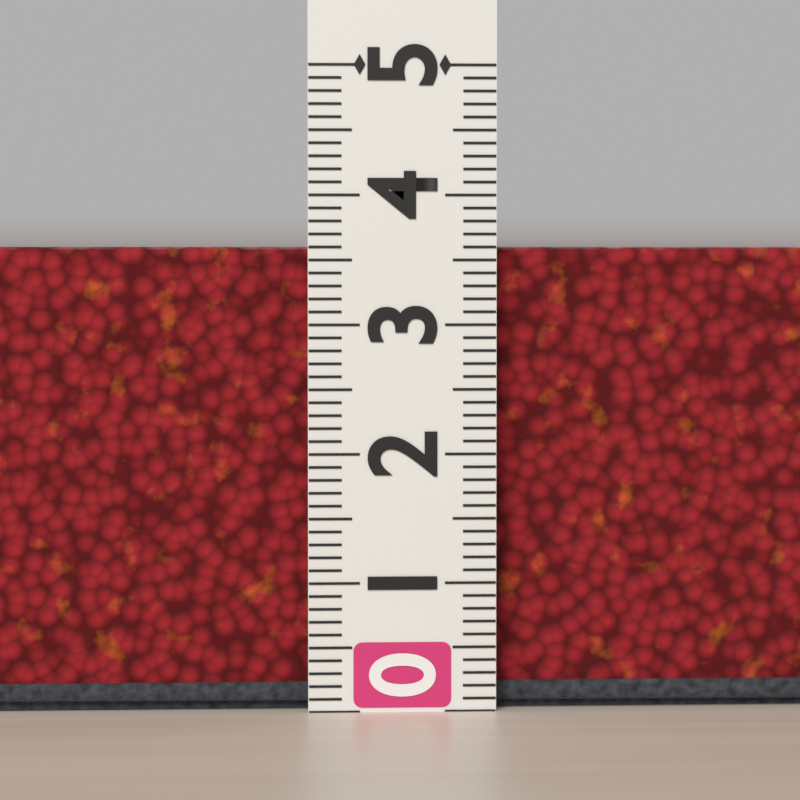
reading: 3.6 (no unit)
